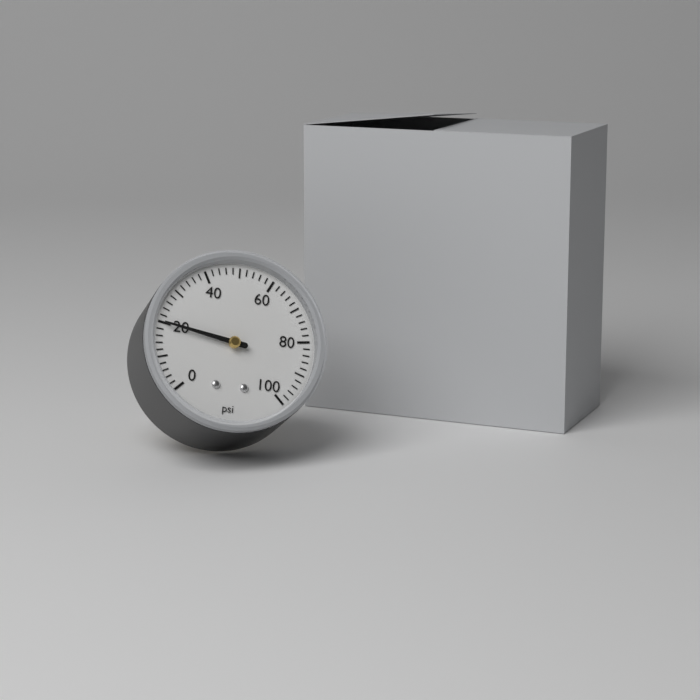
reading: 20 psi
